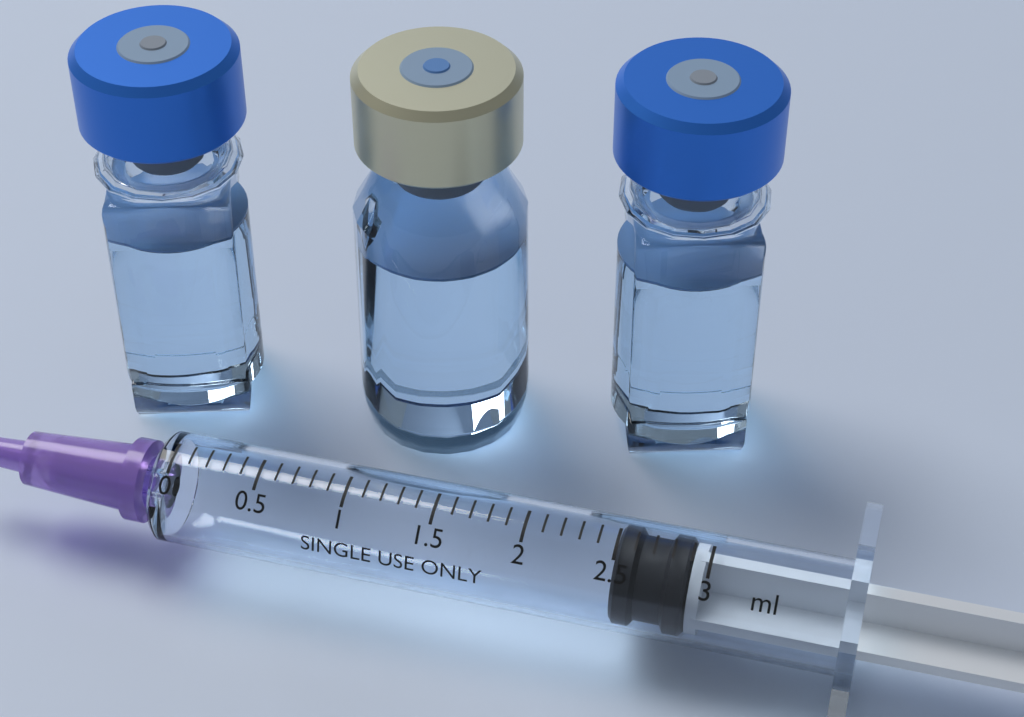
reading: 2.5 ml
